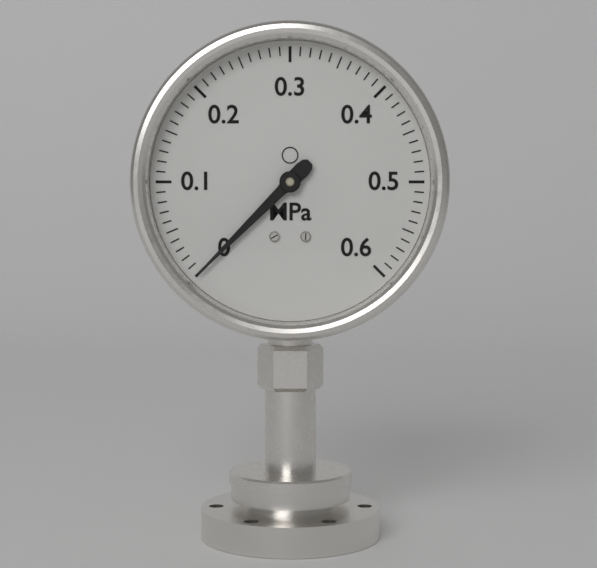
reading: 0.00 MPa
